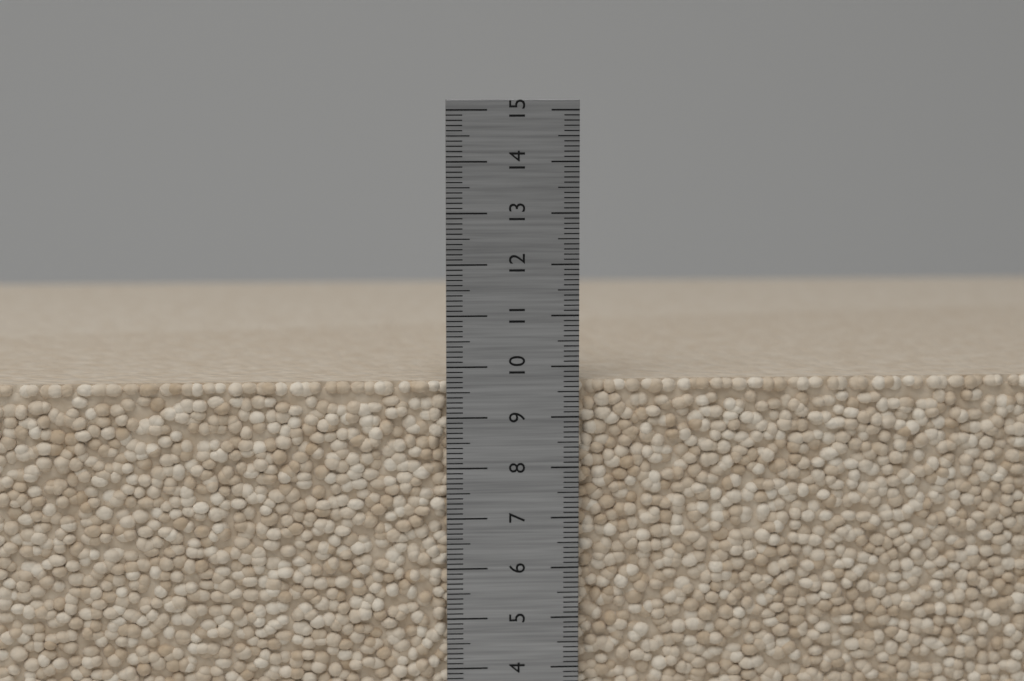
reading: 9.7 cm
